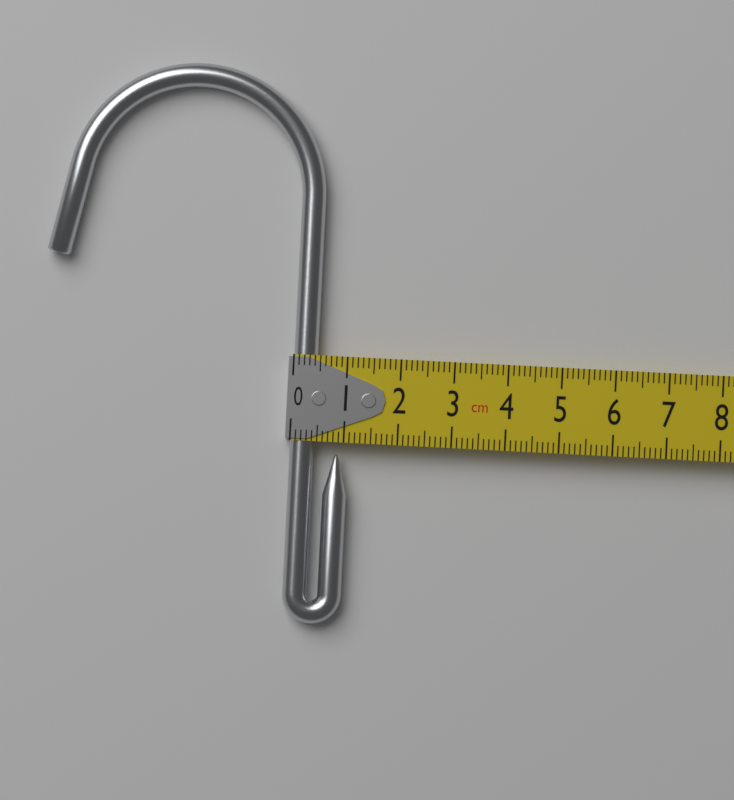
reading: 1.1 cm
